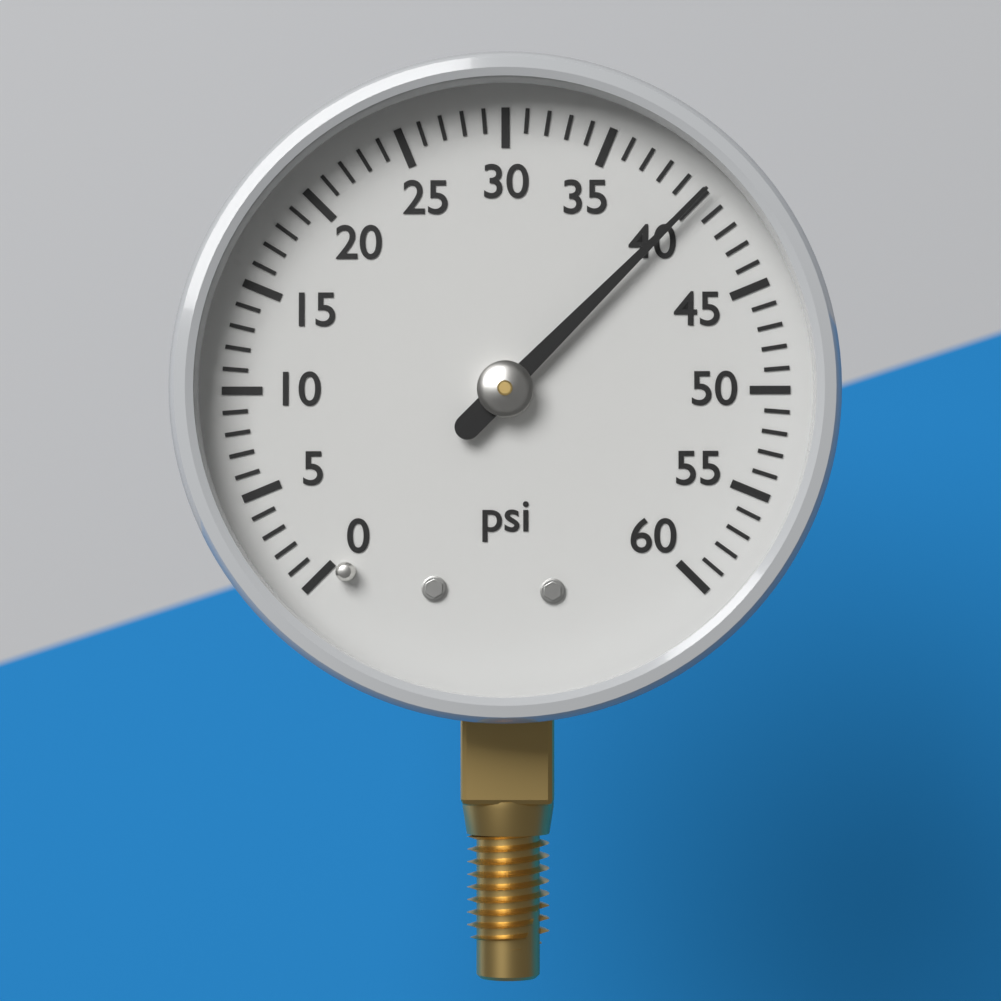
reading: 40 psi
